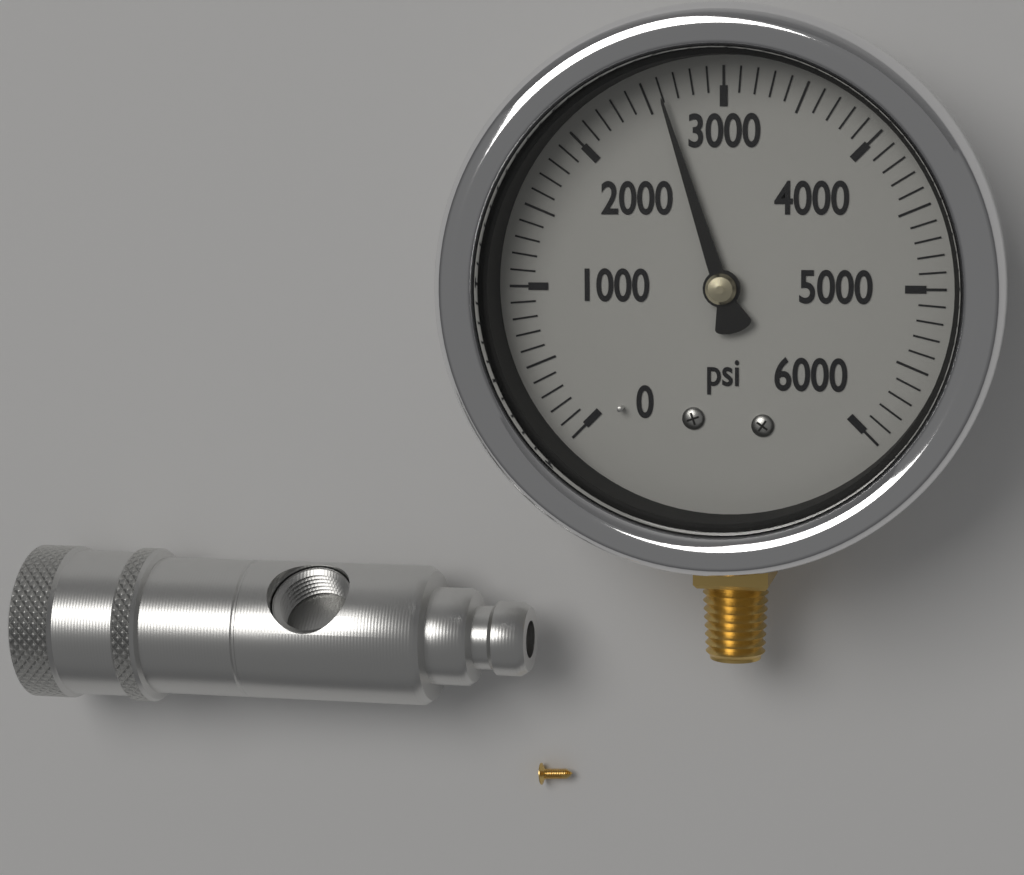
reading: 2600 psi
